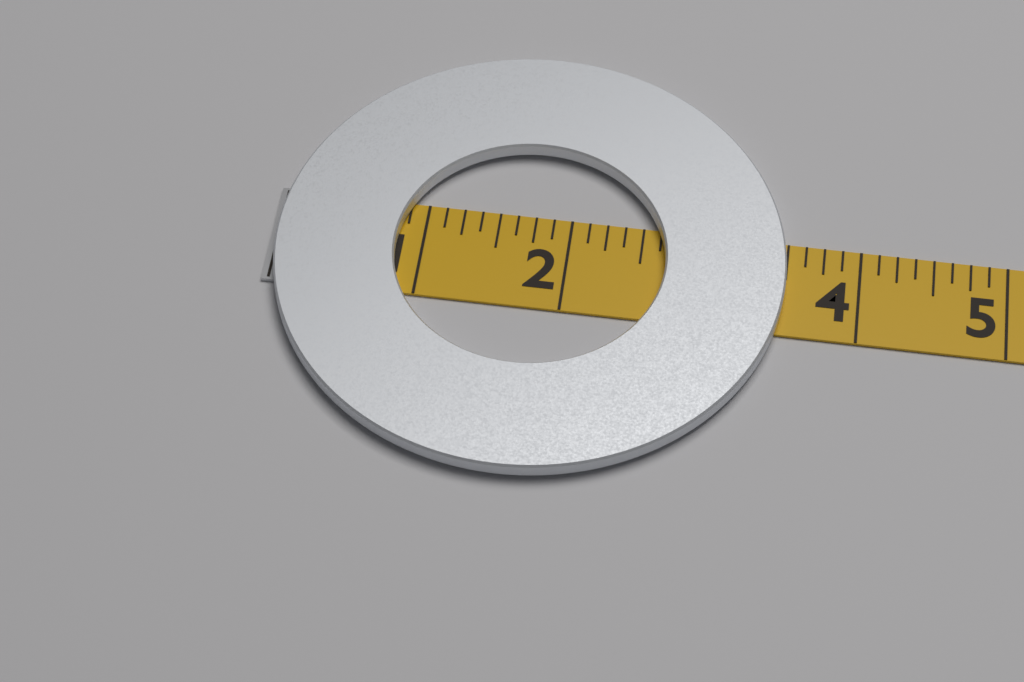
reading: 3.500 (no unit)
